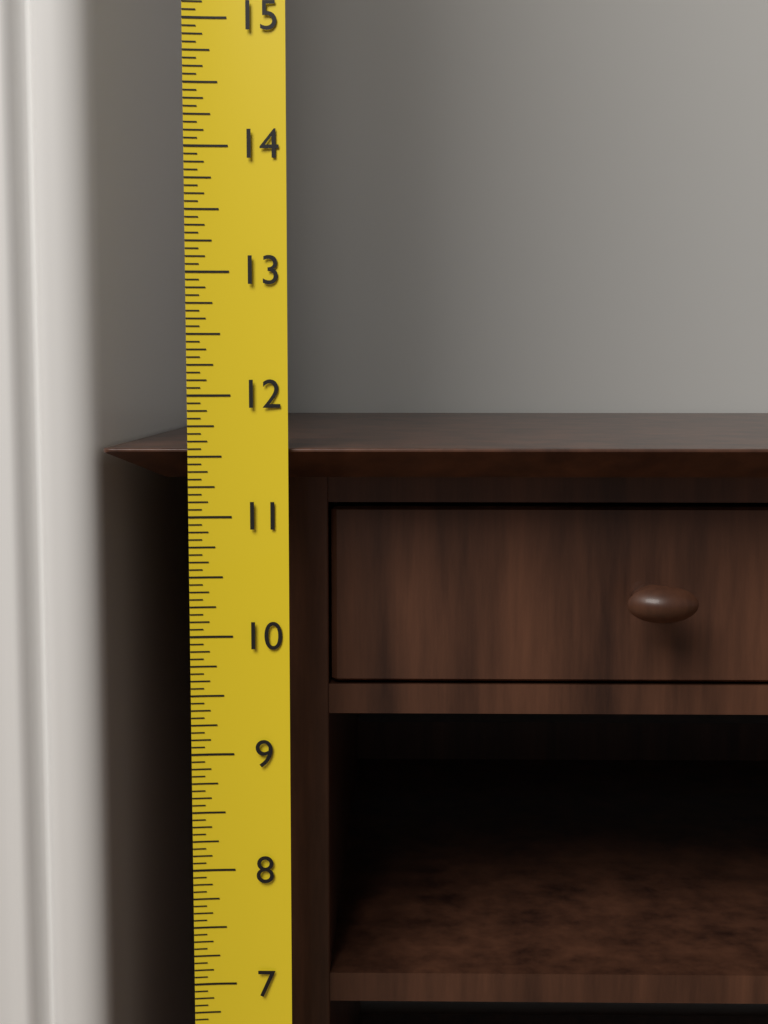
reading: 11.5625 (no unit)
